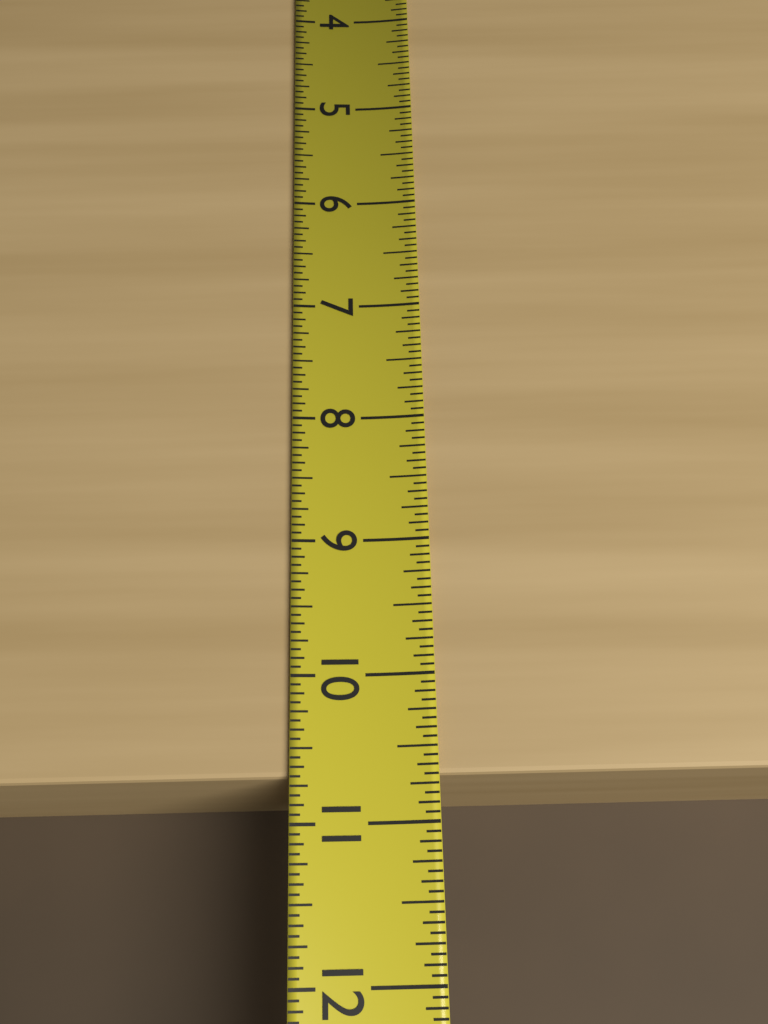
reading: 10.6875 (no unit)
